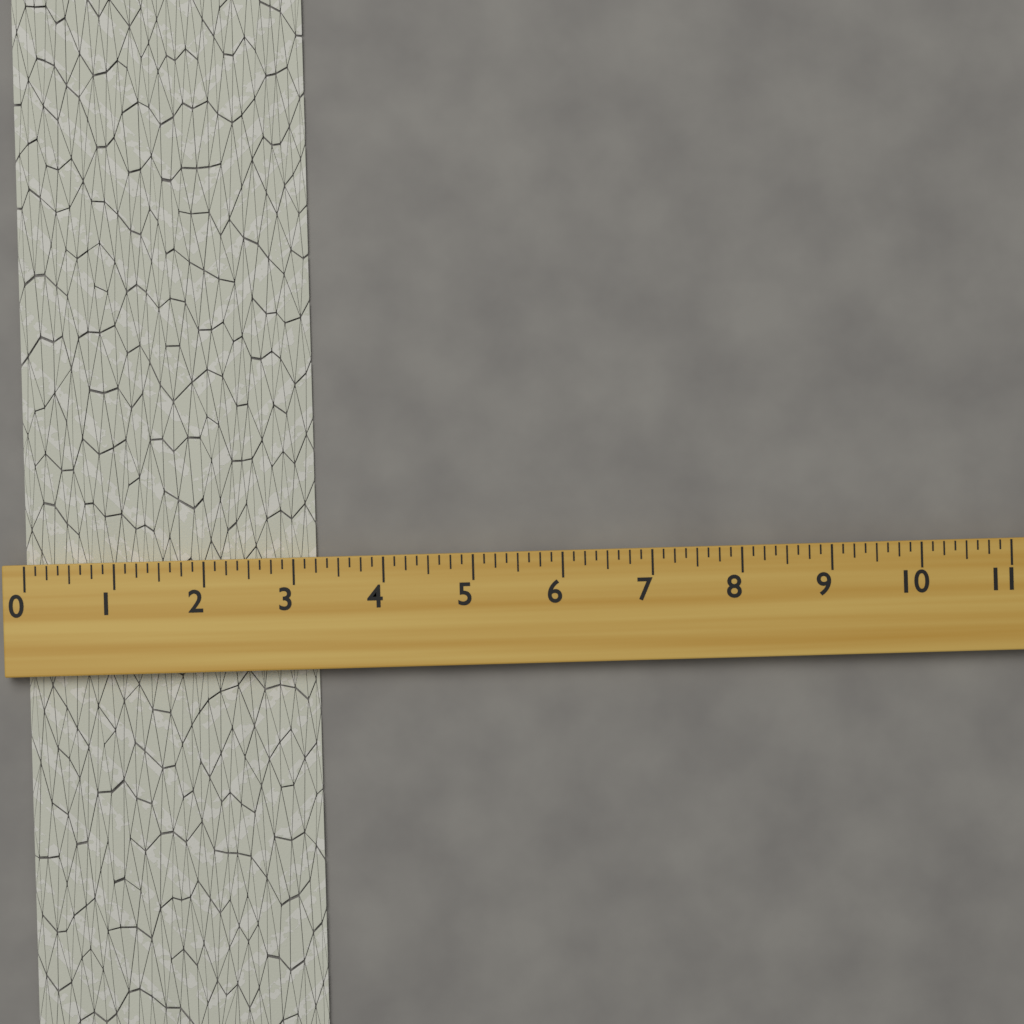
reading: 3.250 (no unit)
